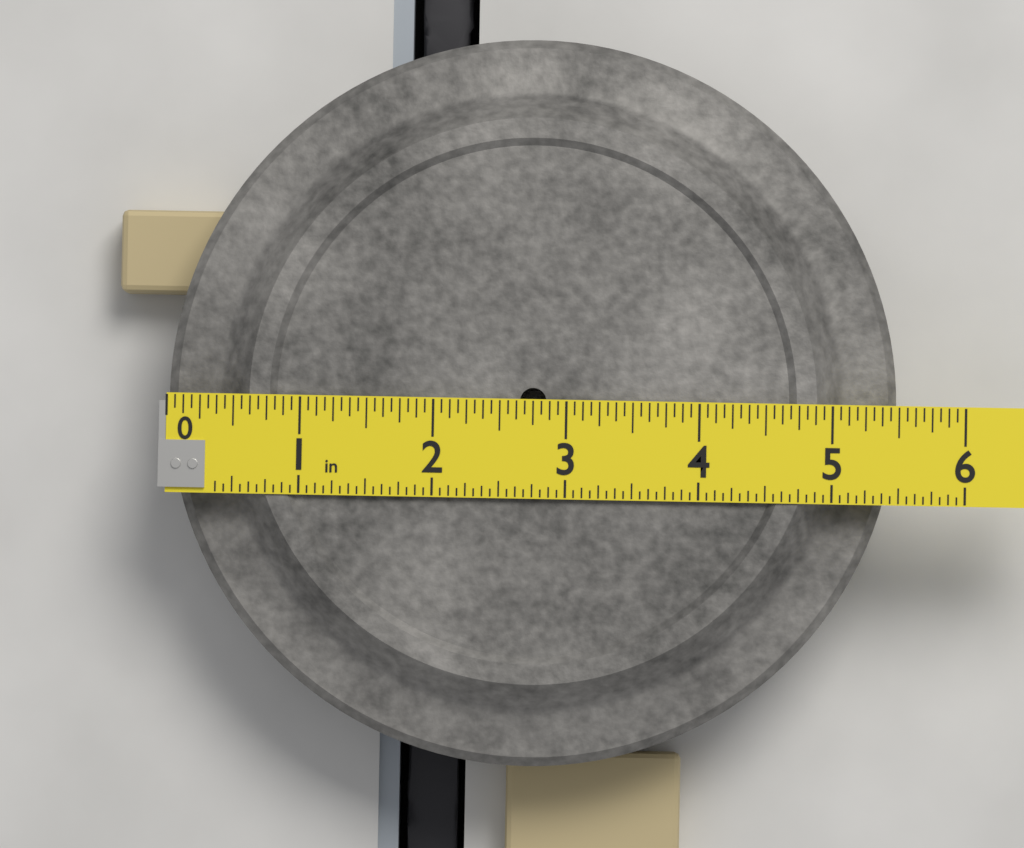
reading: 5.5000 in
